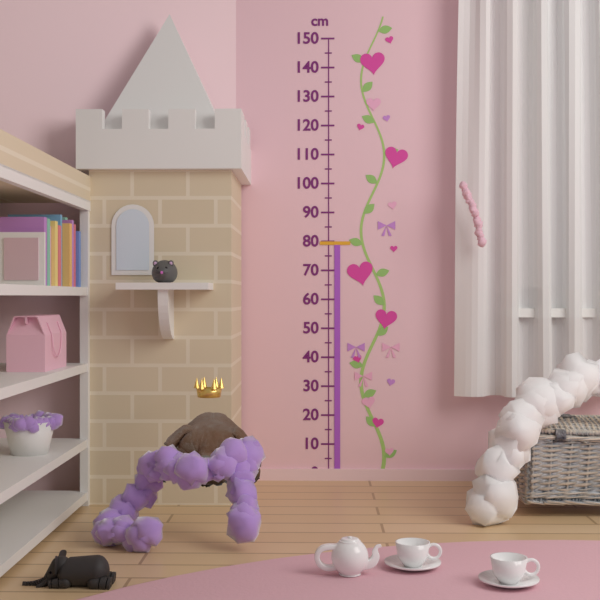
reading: 80 cm
